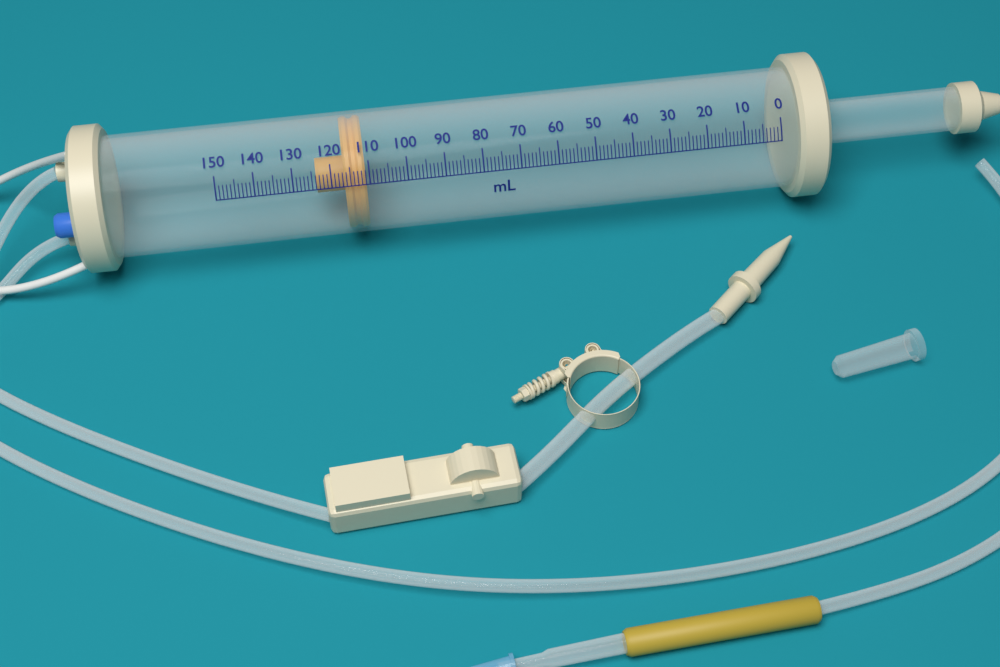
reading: 111 ml
